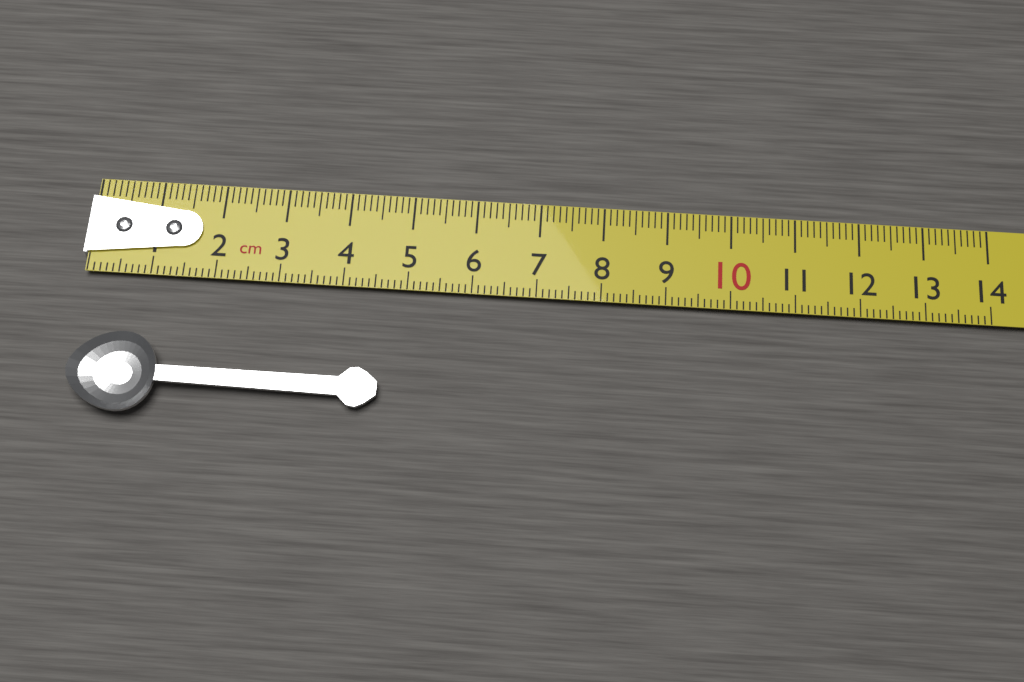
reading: 4.7 cm
